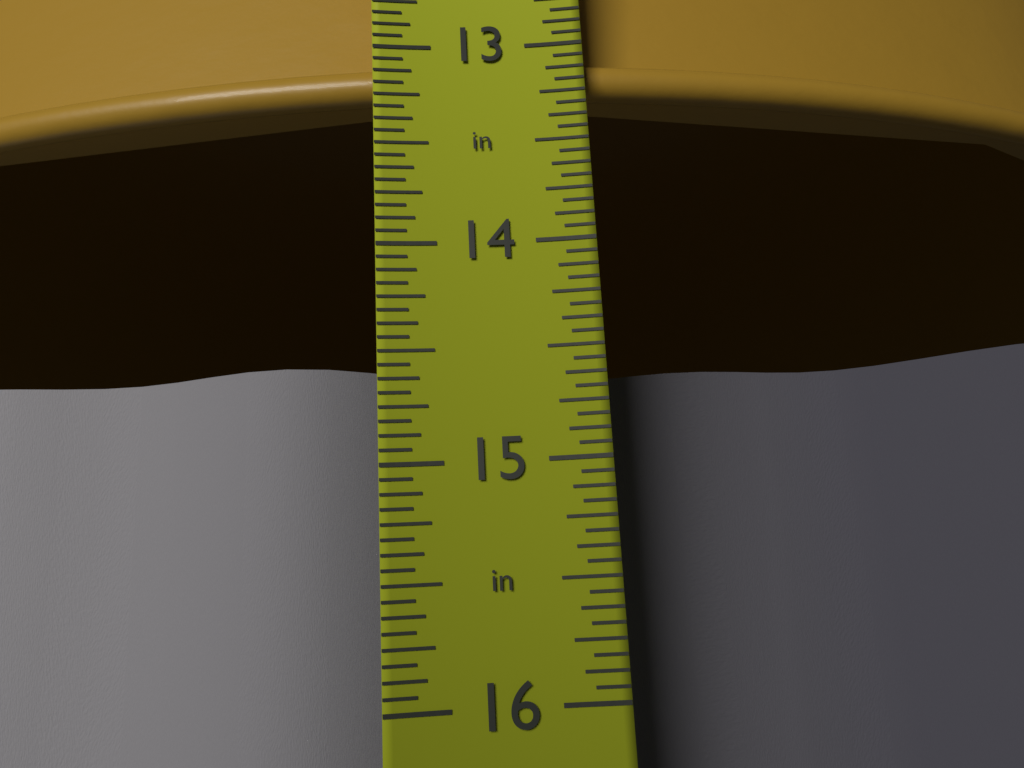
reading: 13.1875 in
